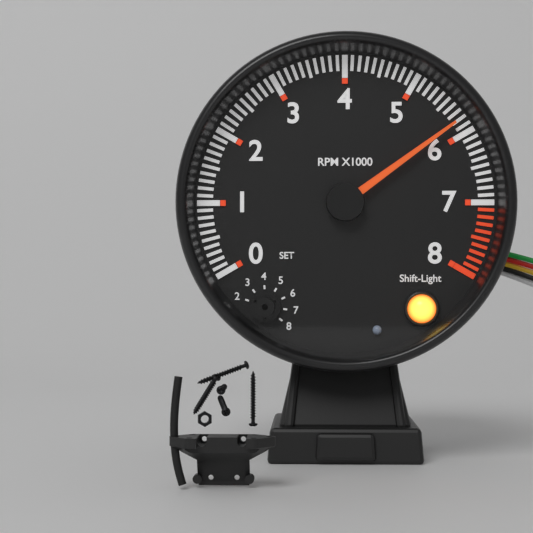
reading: 5800 RPM
